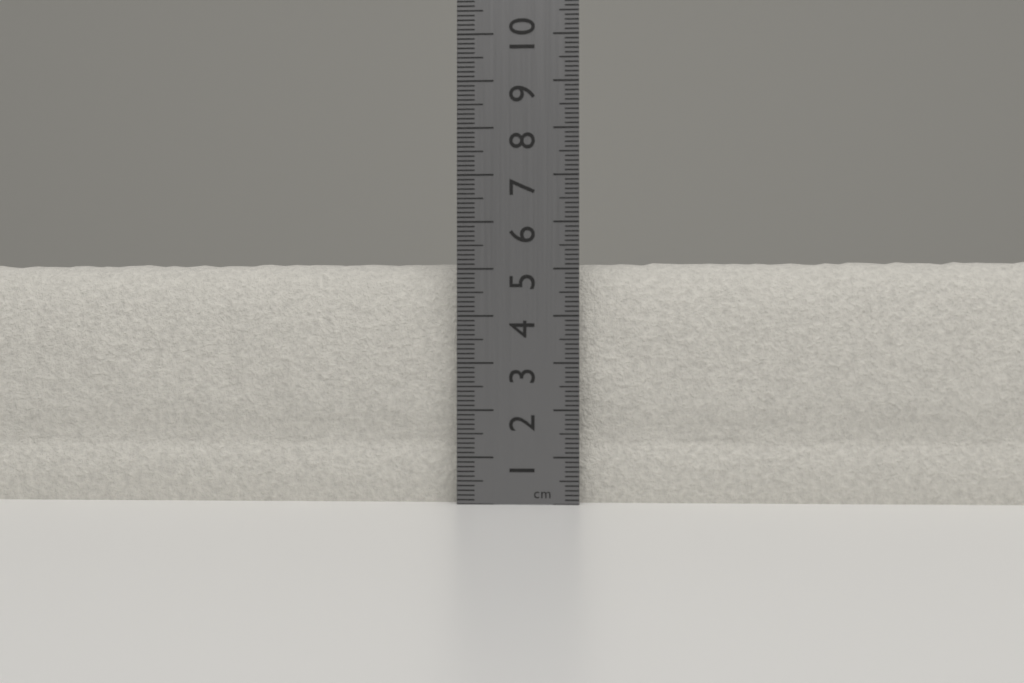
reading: 5.2 cm
